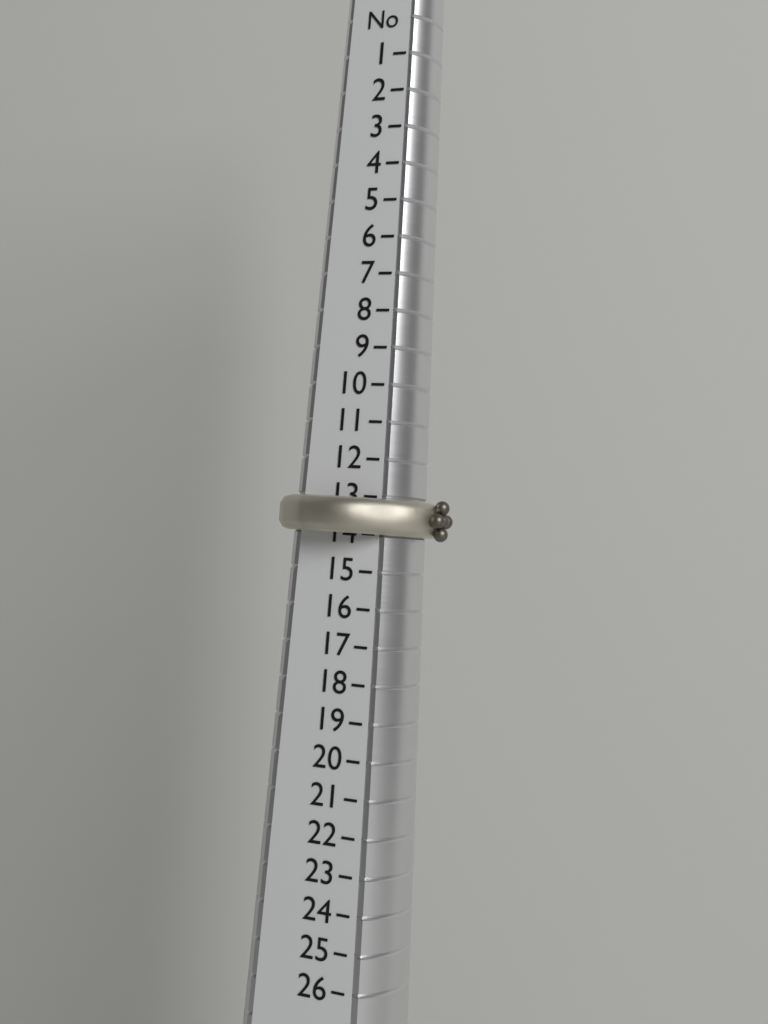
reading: 14 (no unit)
